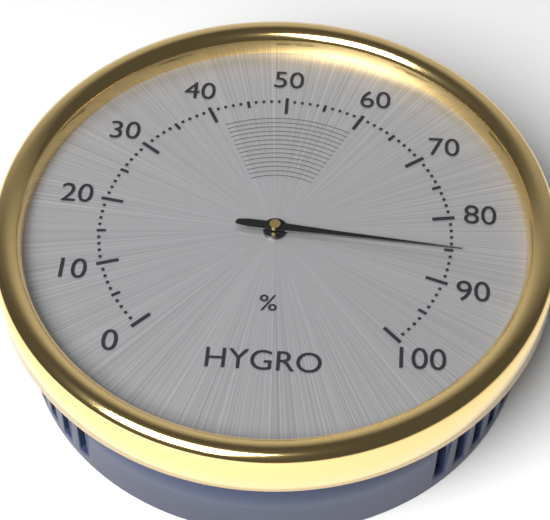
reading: 85 %
